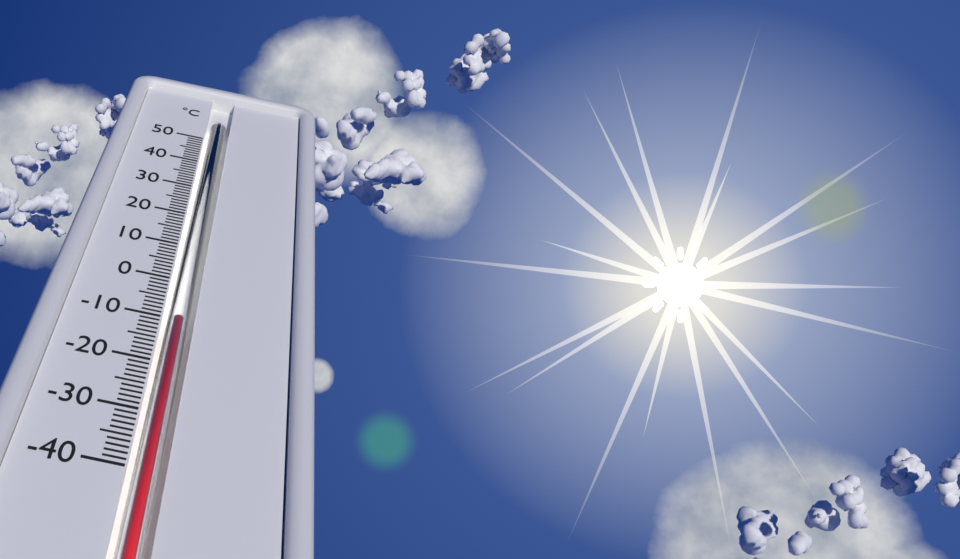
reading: -10 °C
